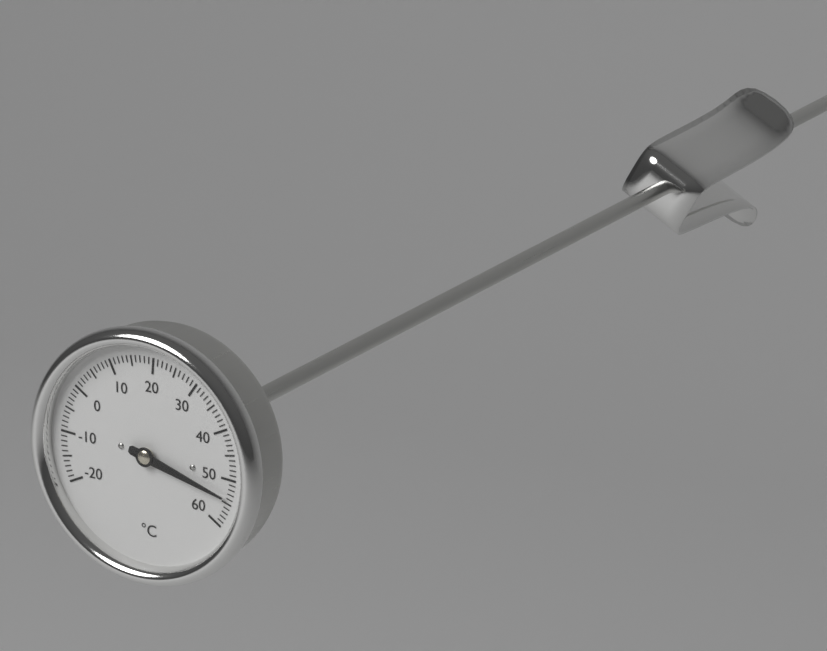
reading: 54 °C
